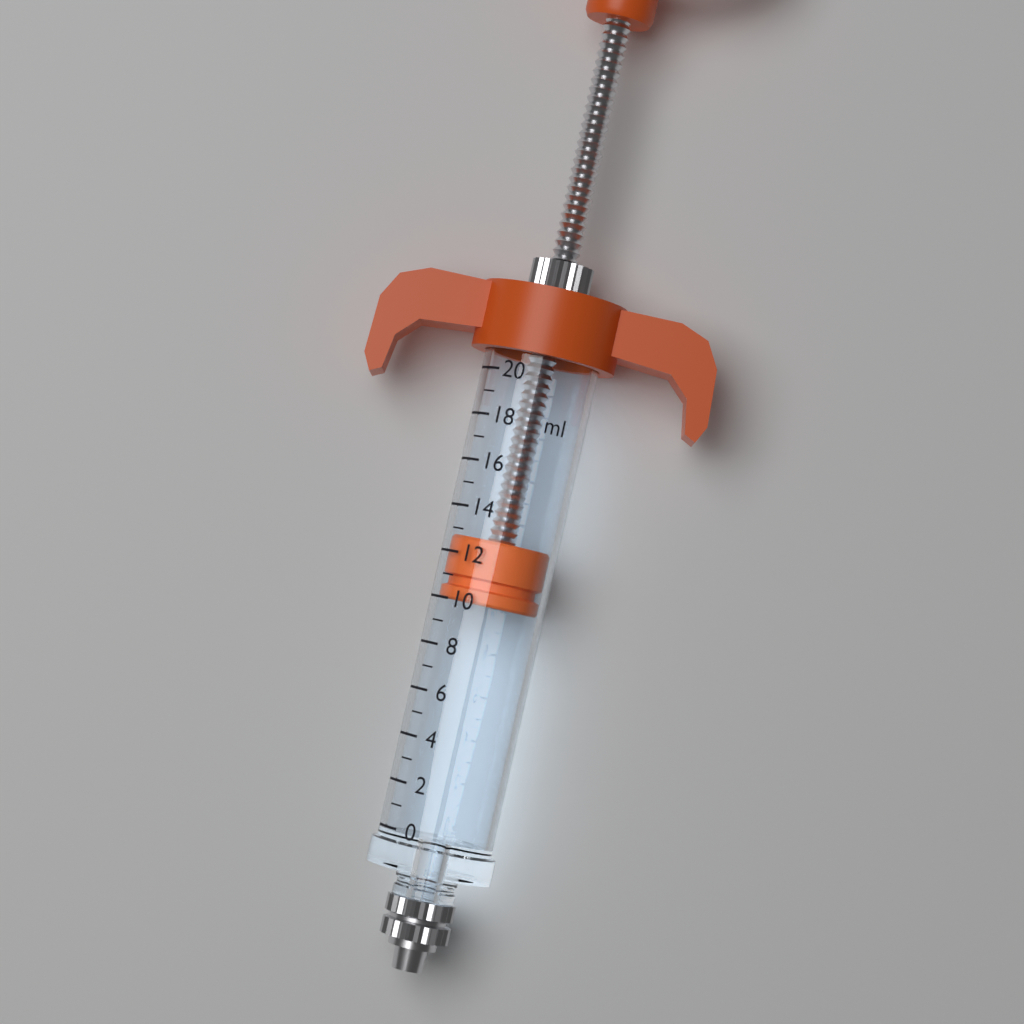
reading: 10 ml
